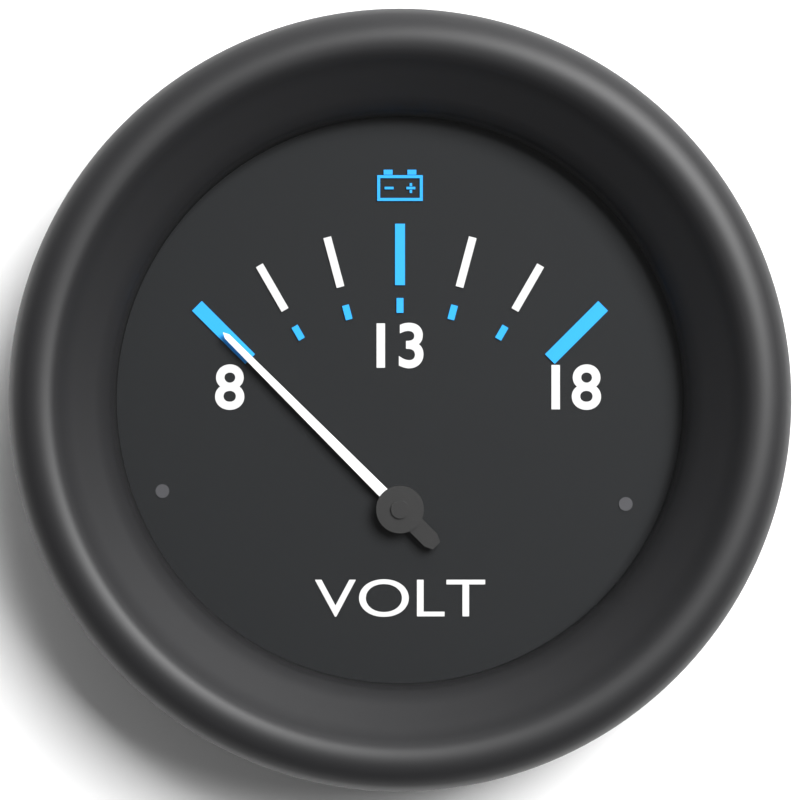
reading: 8.0000 V
